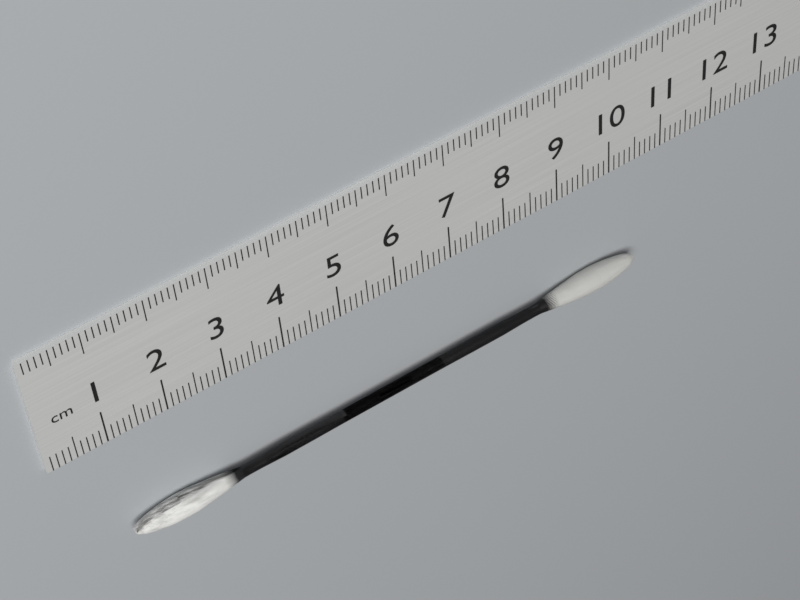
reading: 10.4 cm
